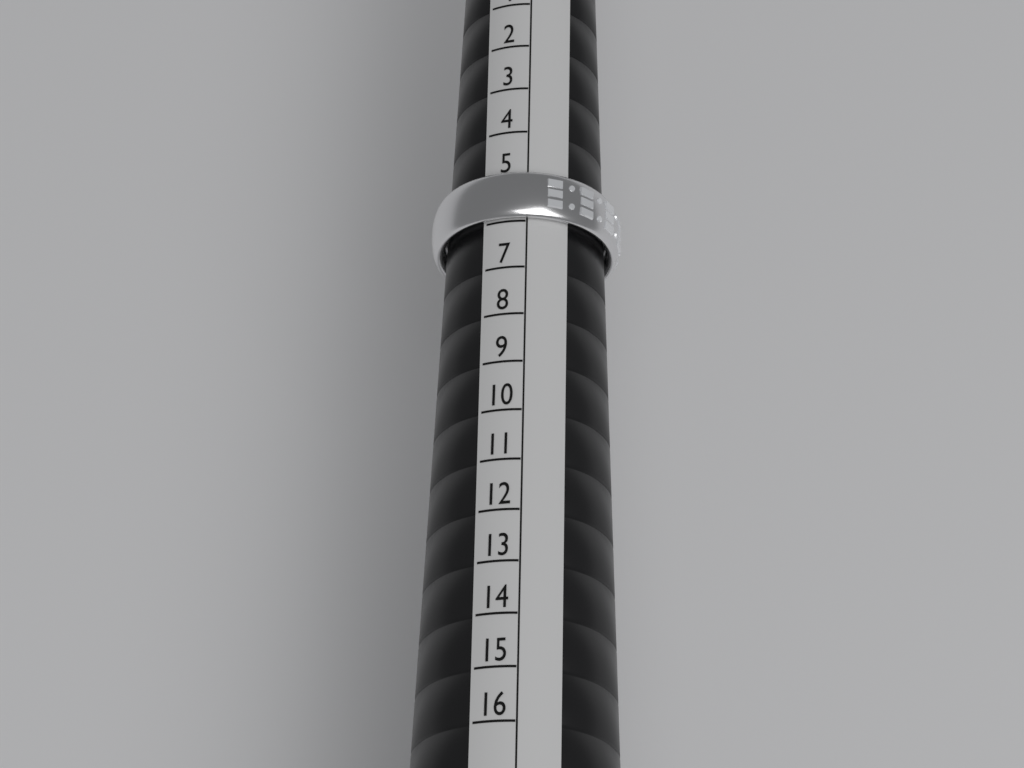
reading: 6 (no unit)
